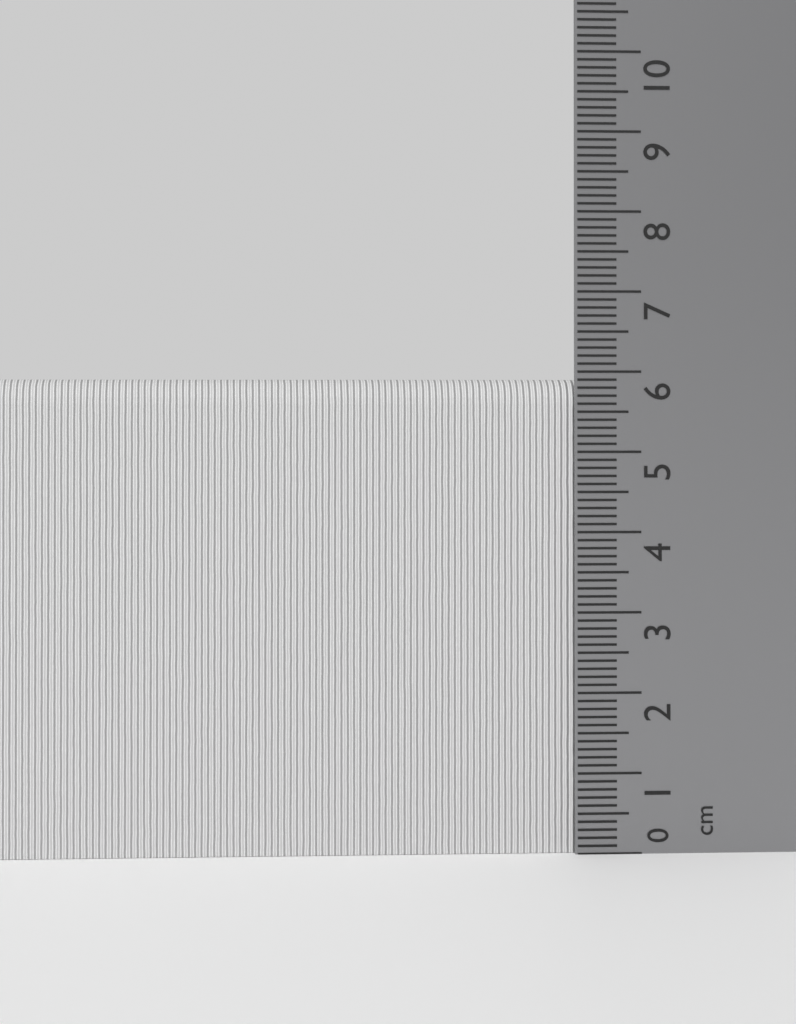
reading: 5.9 cm
